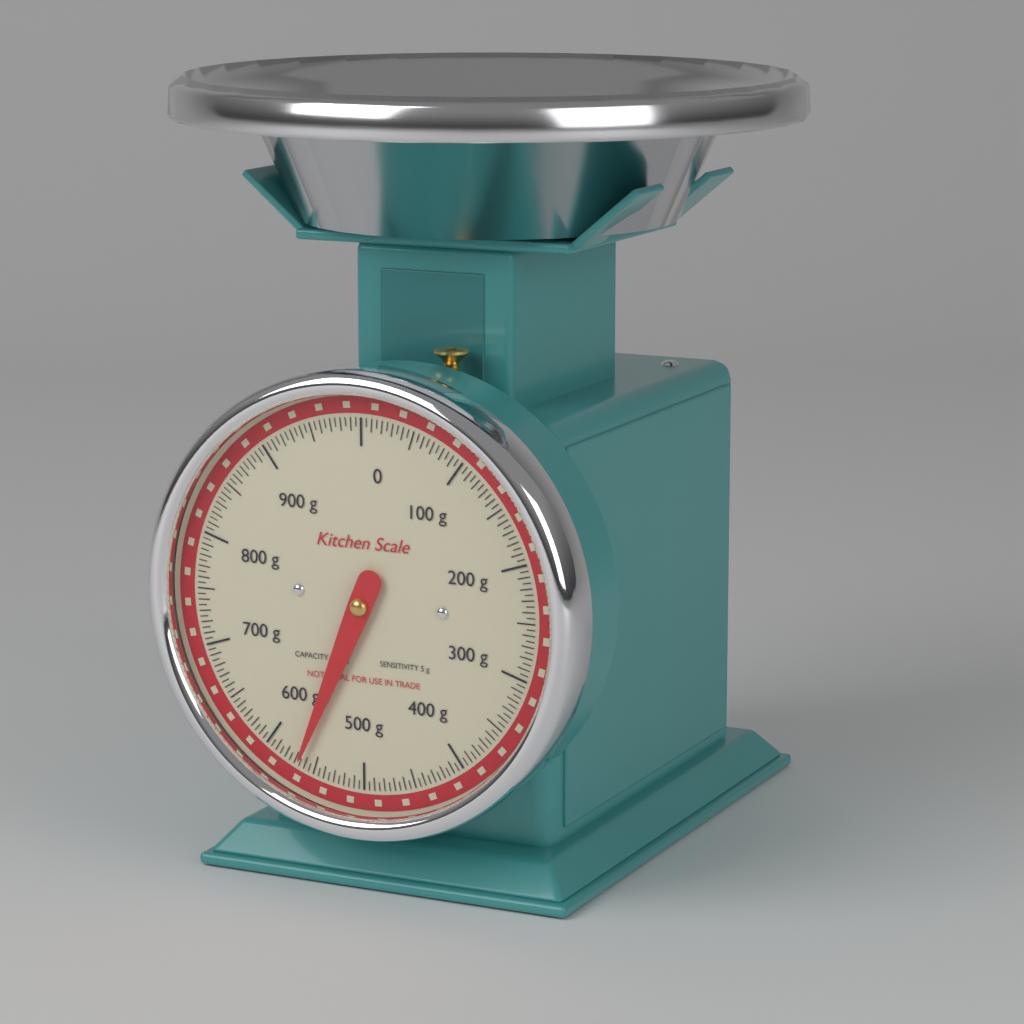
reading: 565 g
